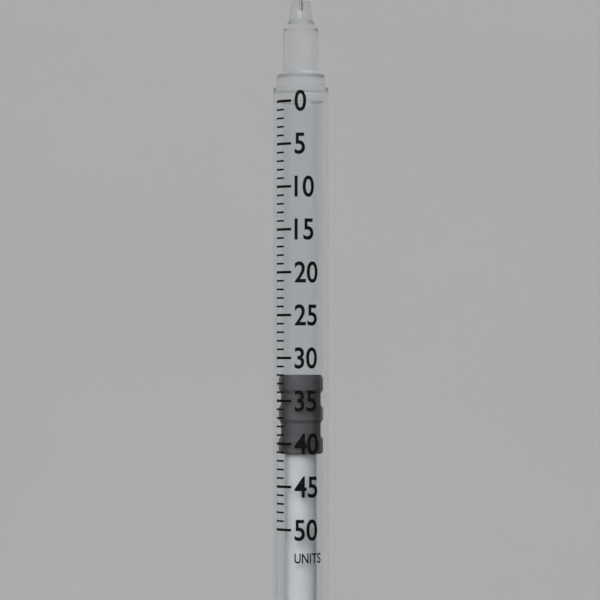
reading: 32 units
